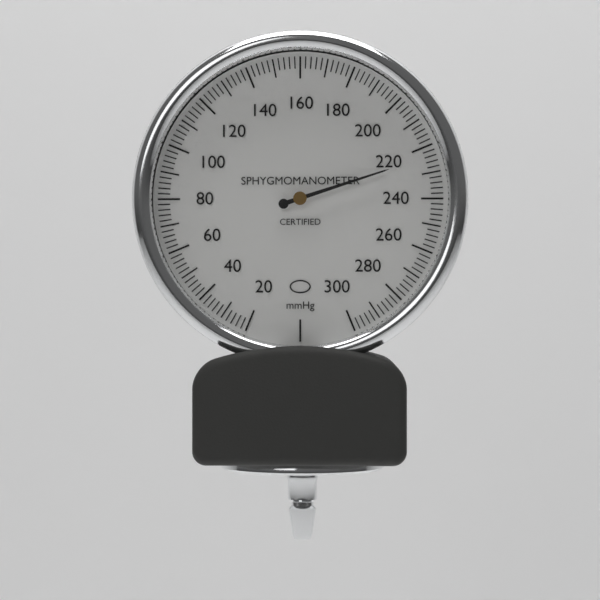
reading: 224 mmHg
